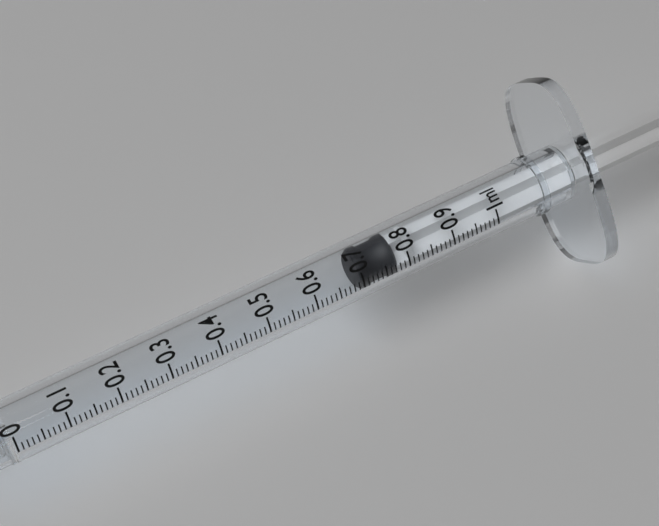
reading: 0.70 ml
